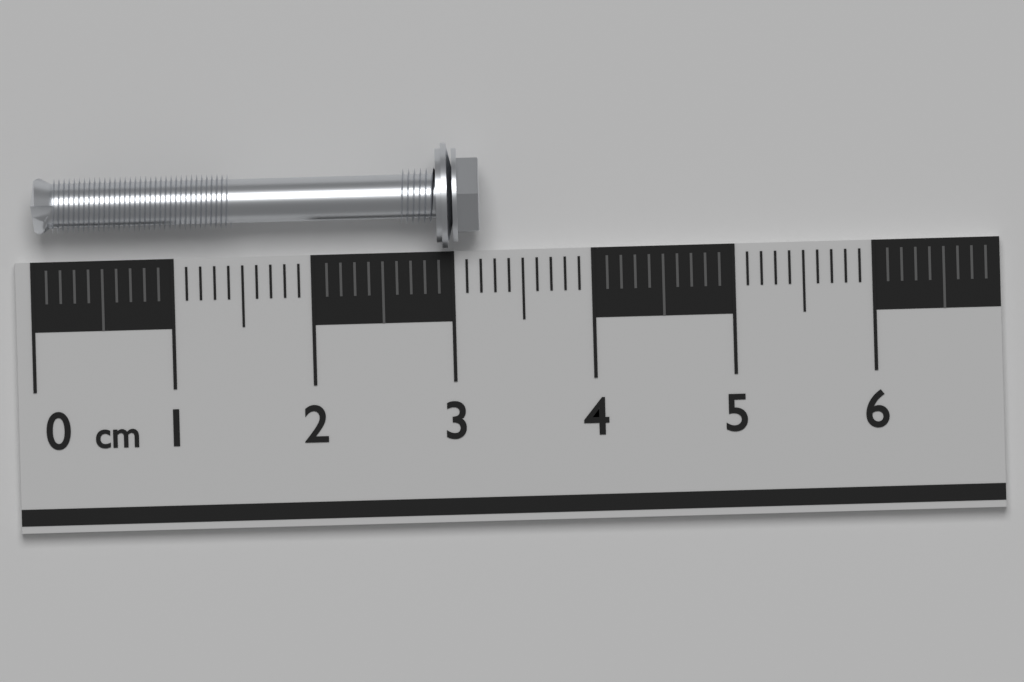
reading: 3.2 cm
